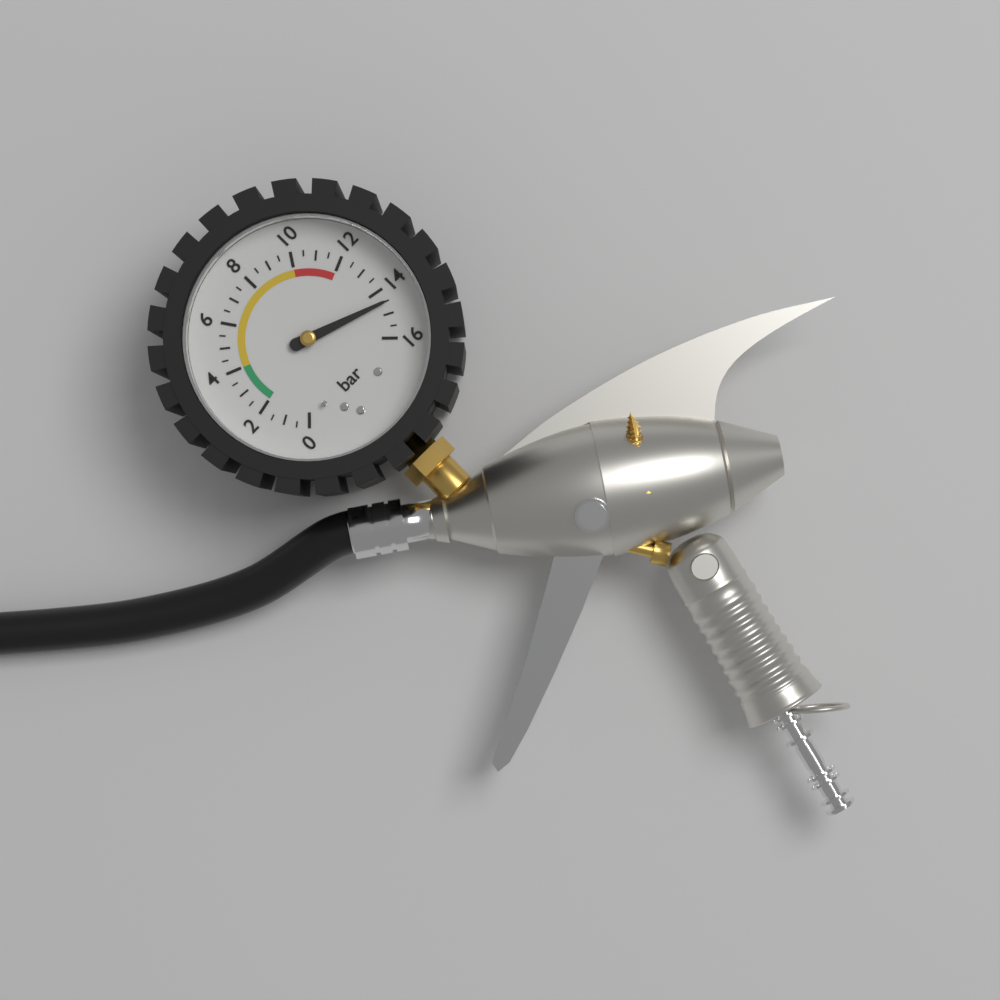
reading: 14.5 bar
